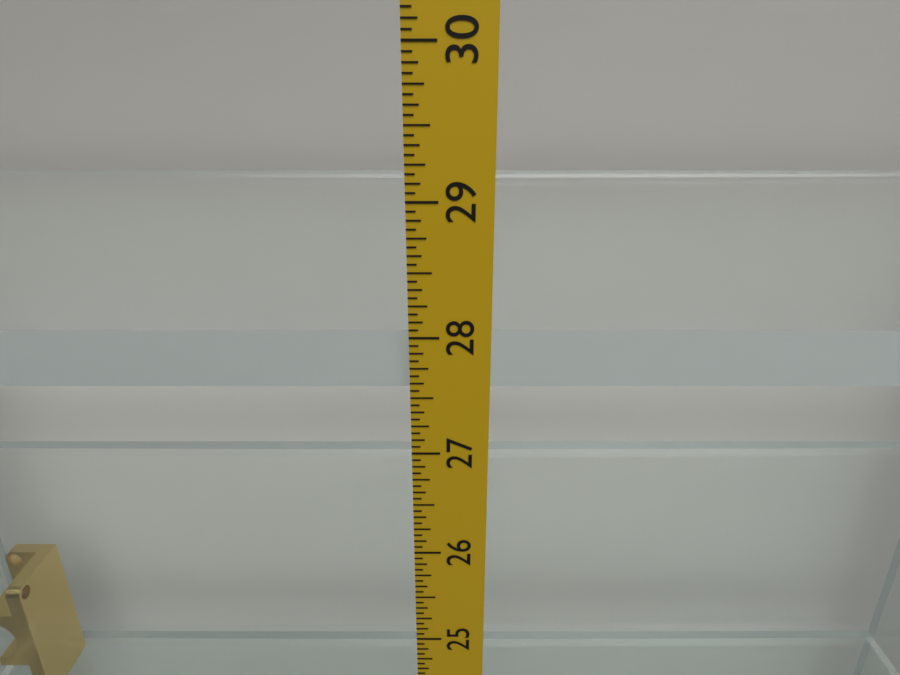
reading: 28.0000 in
